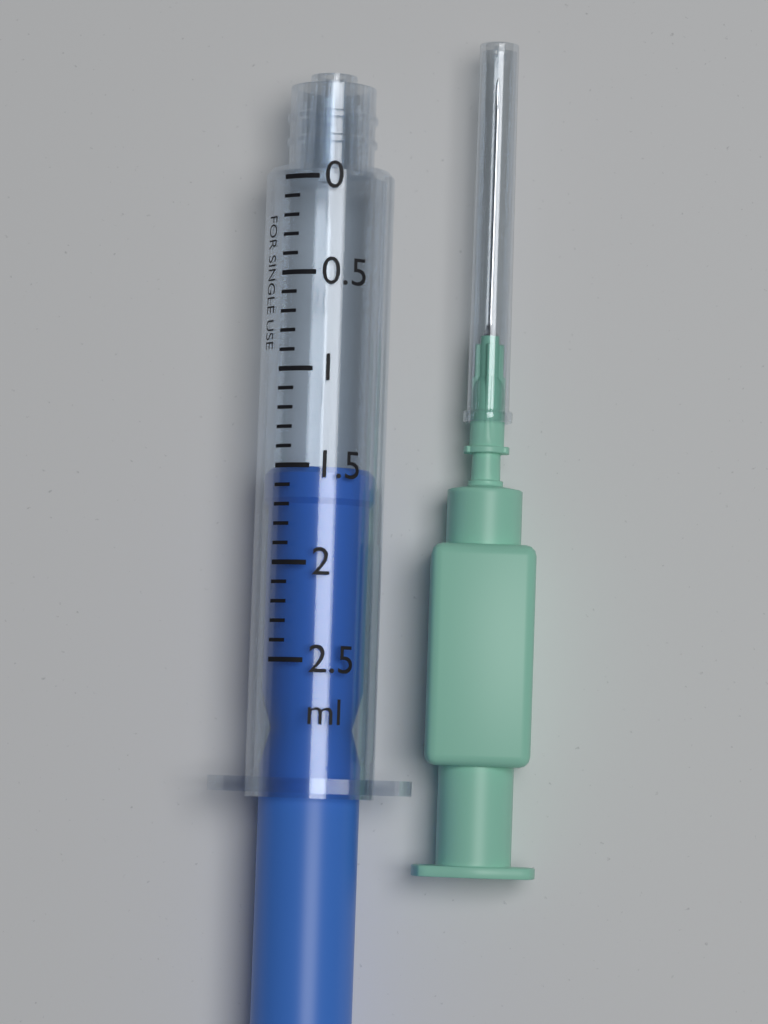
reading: 1.5 ml
